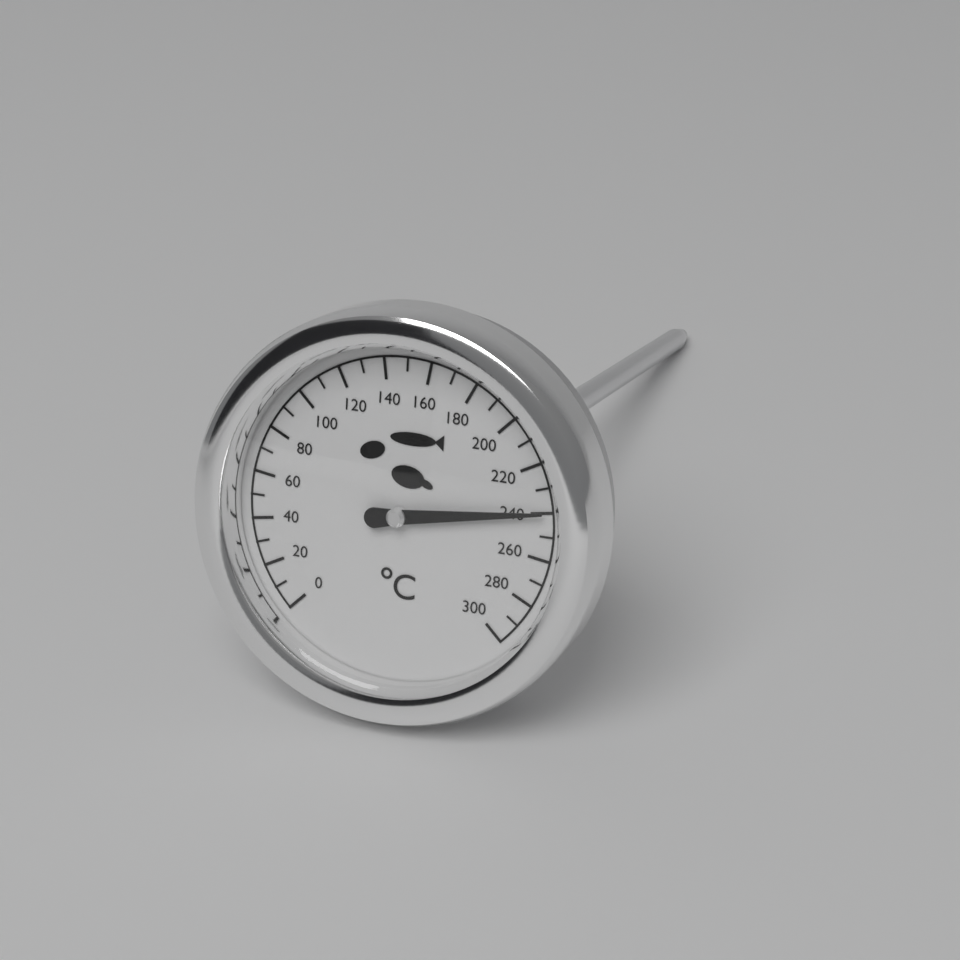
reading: 240 °C
